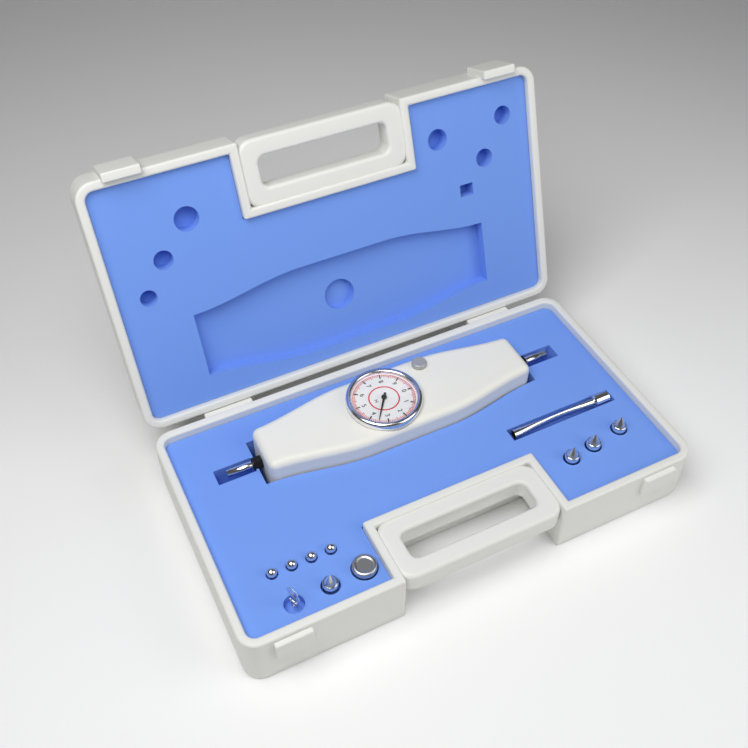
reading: 3.5 N
